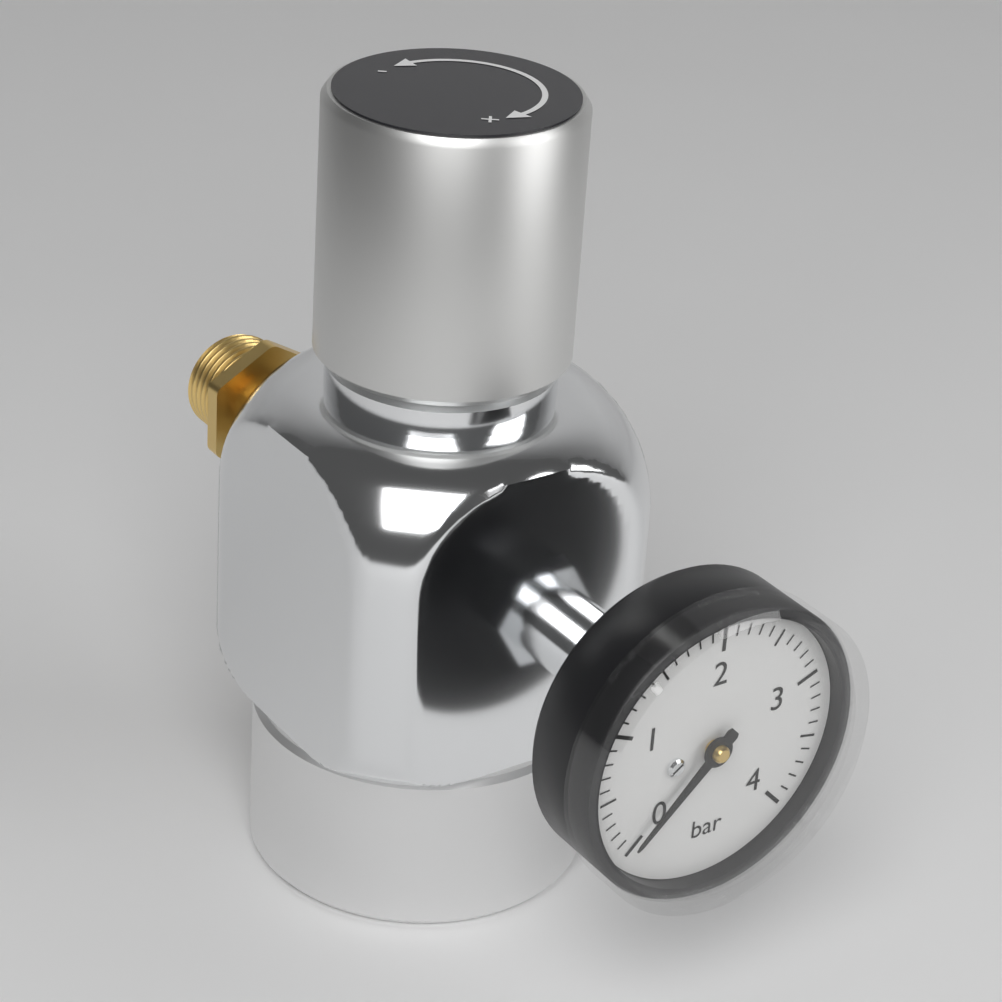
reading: 0.0 bar
